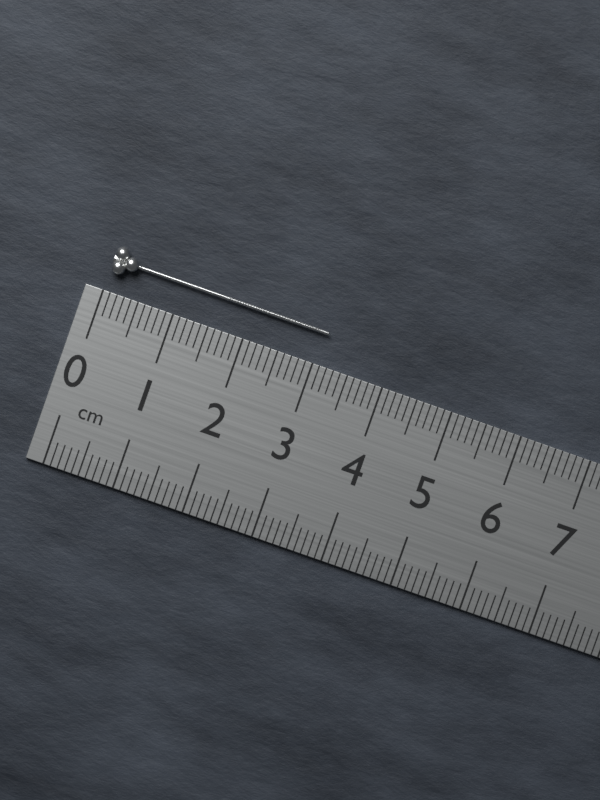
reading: 3.1 cm
